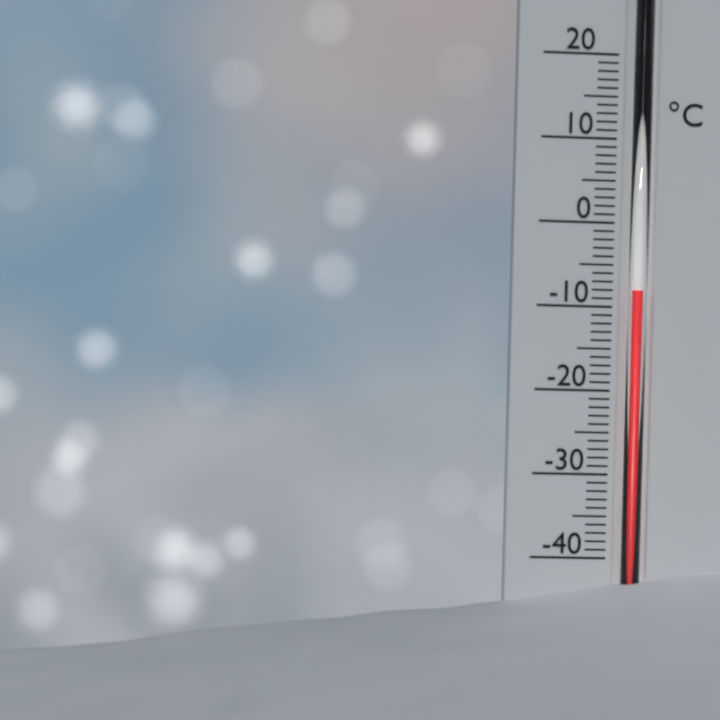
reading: -8 °C
